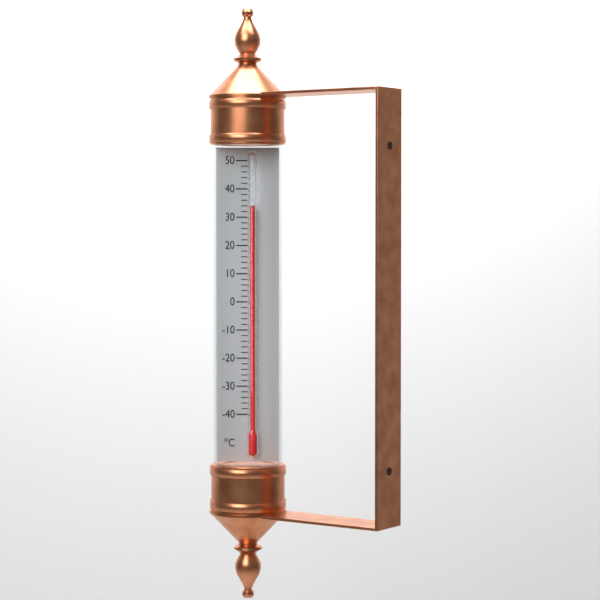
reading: 34 °C
